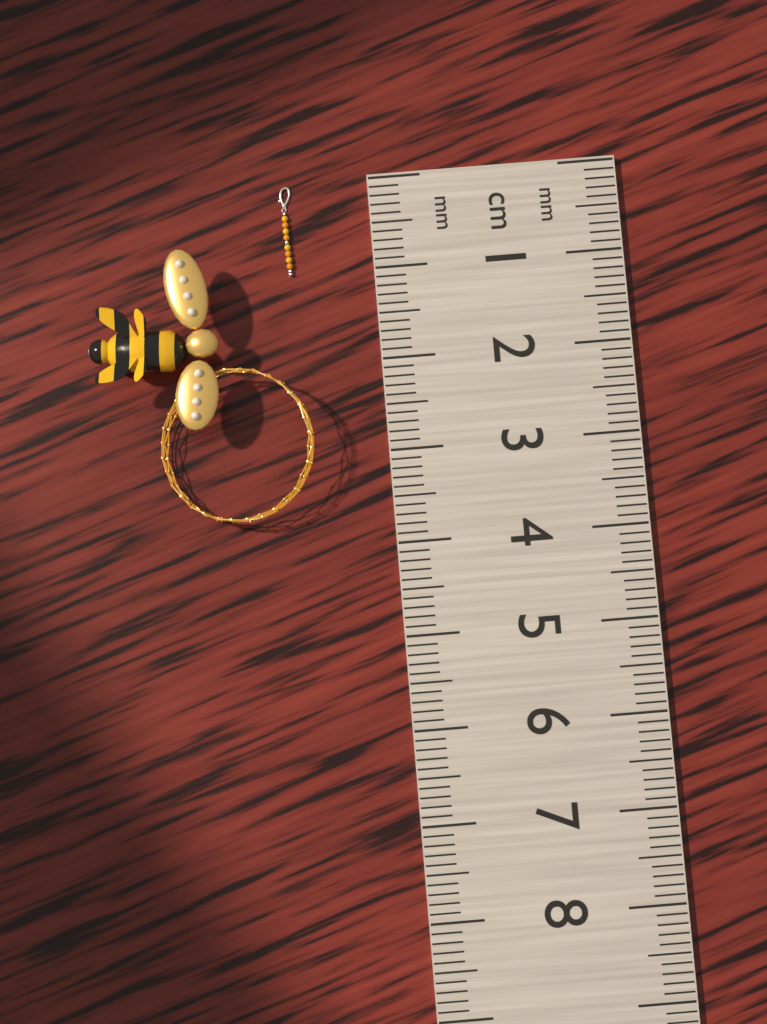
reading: 1.0 cm
